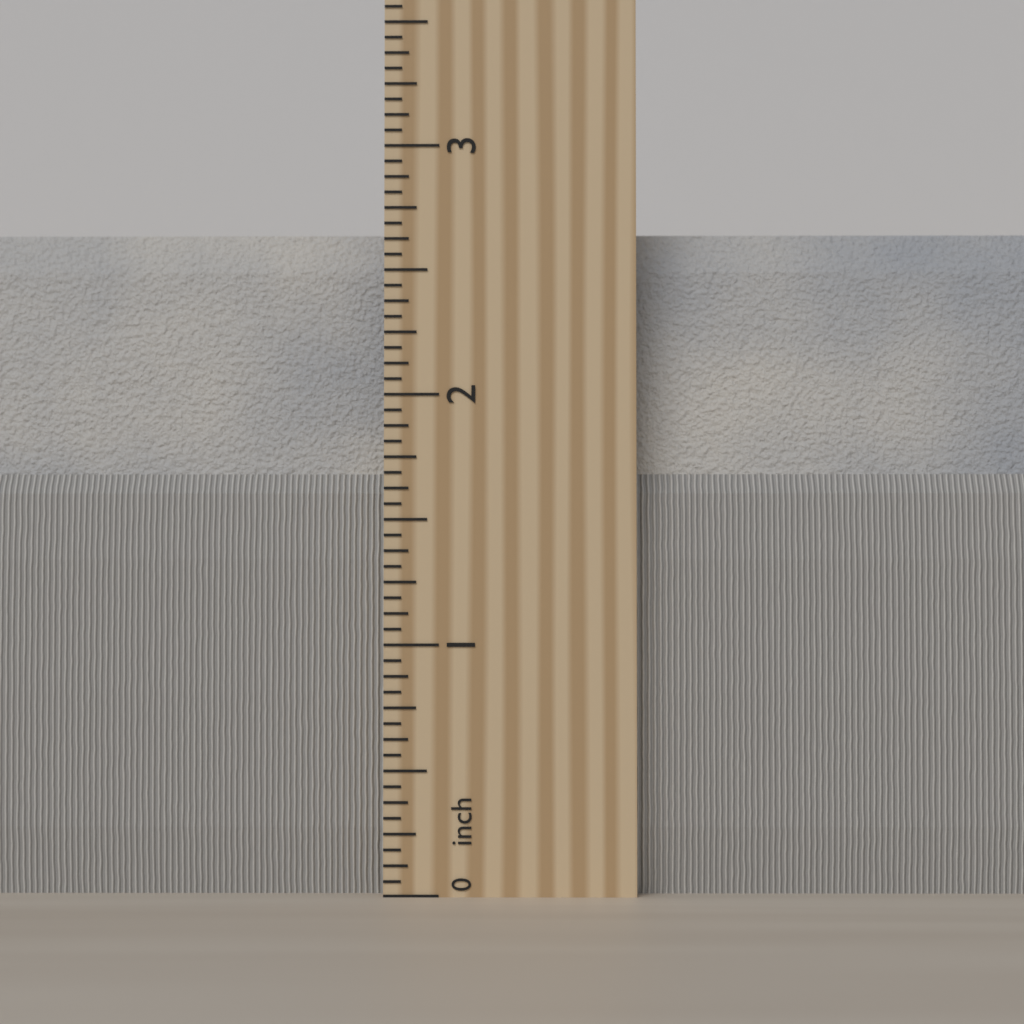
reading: 2.6875 inch
